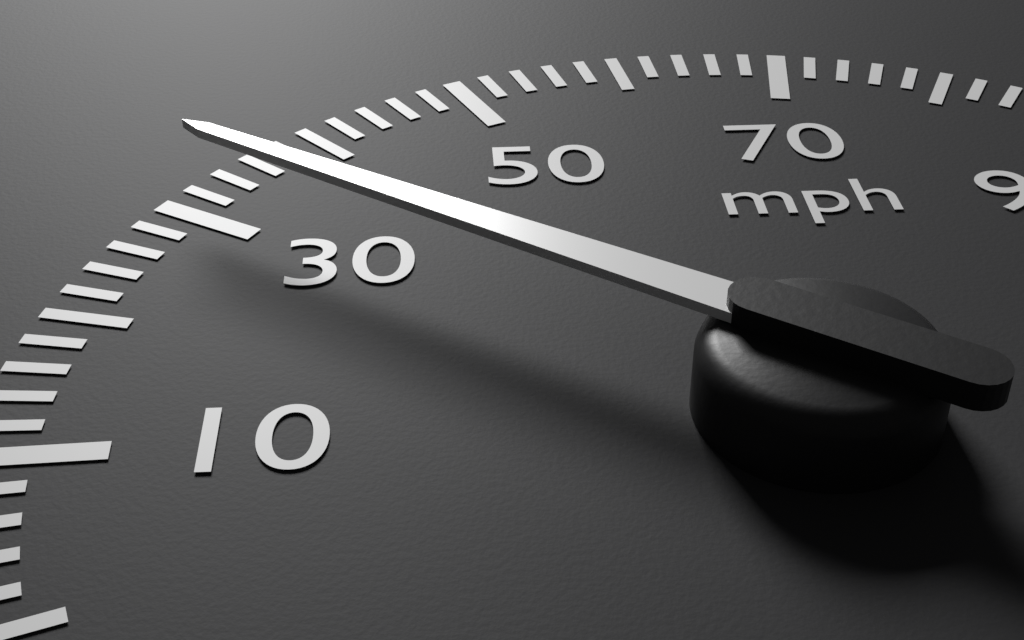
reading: 32 mph
